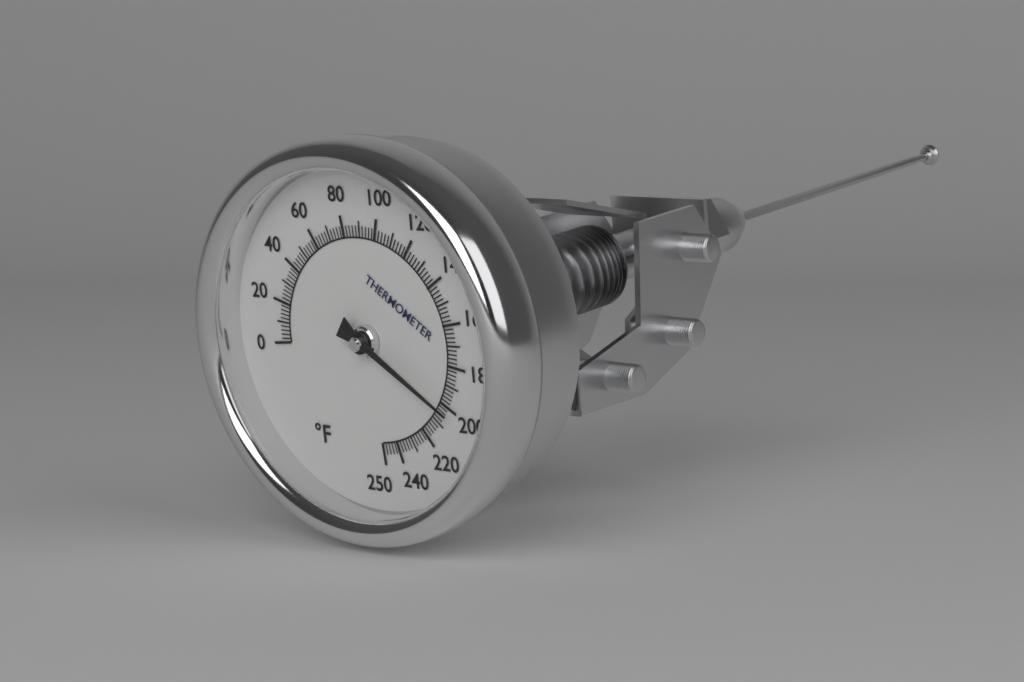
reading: 202 °F
